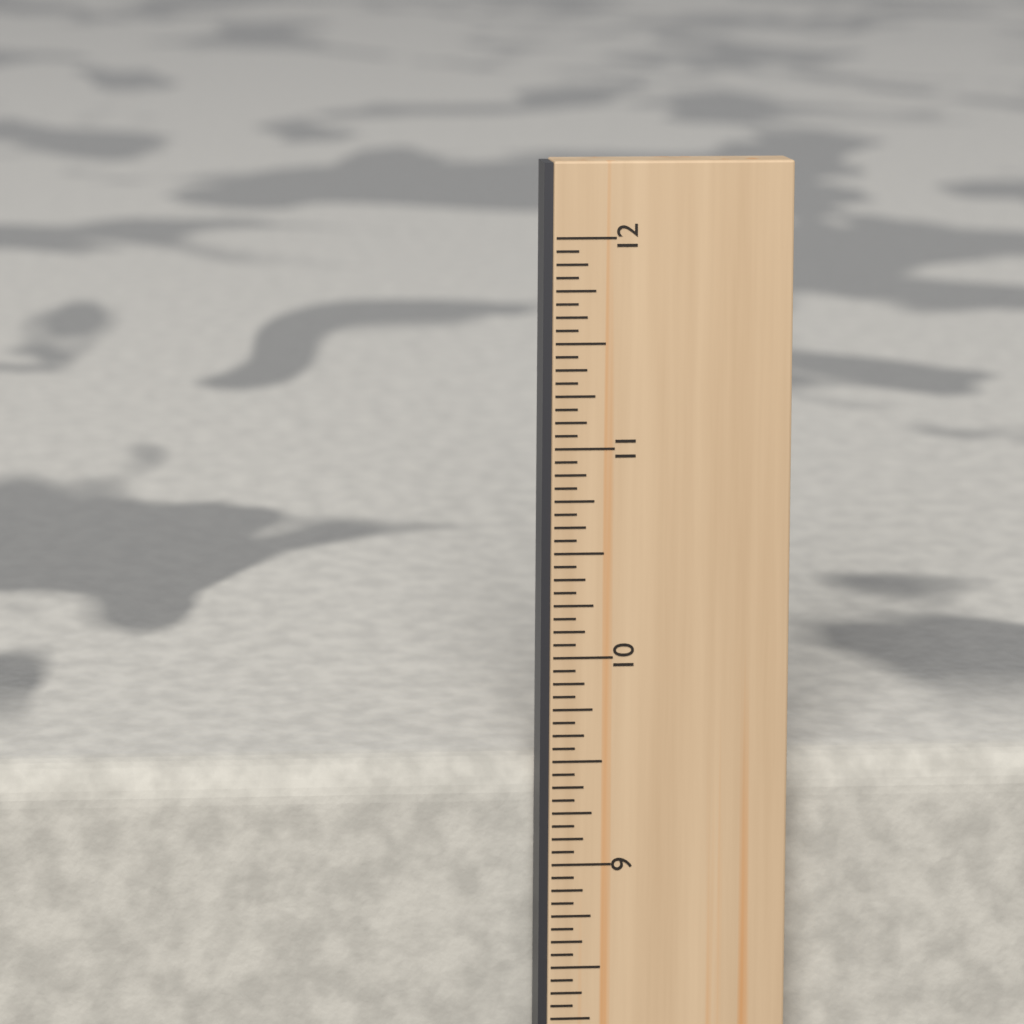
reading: 9.4375 in
